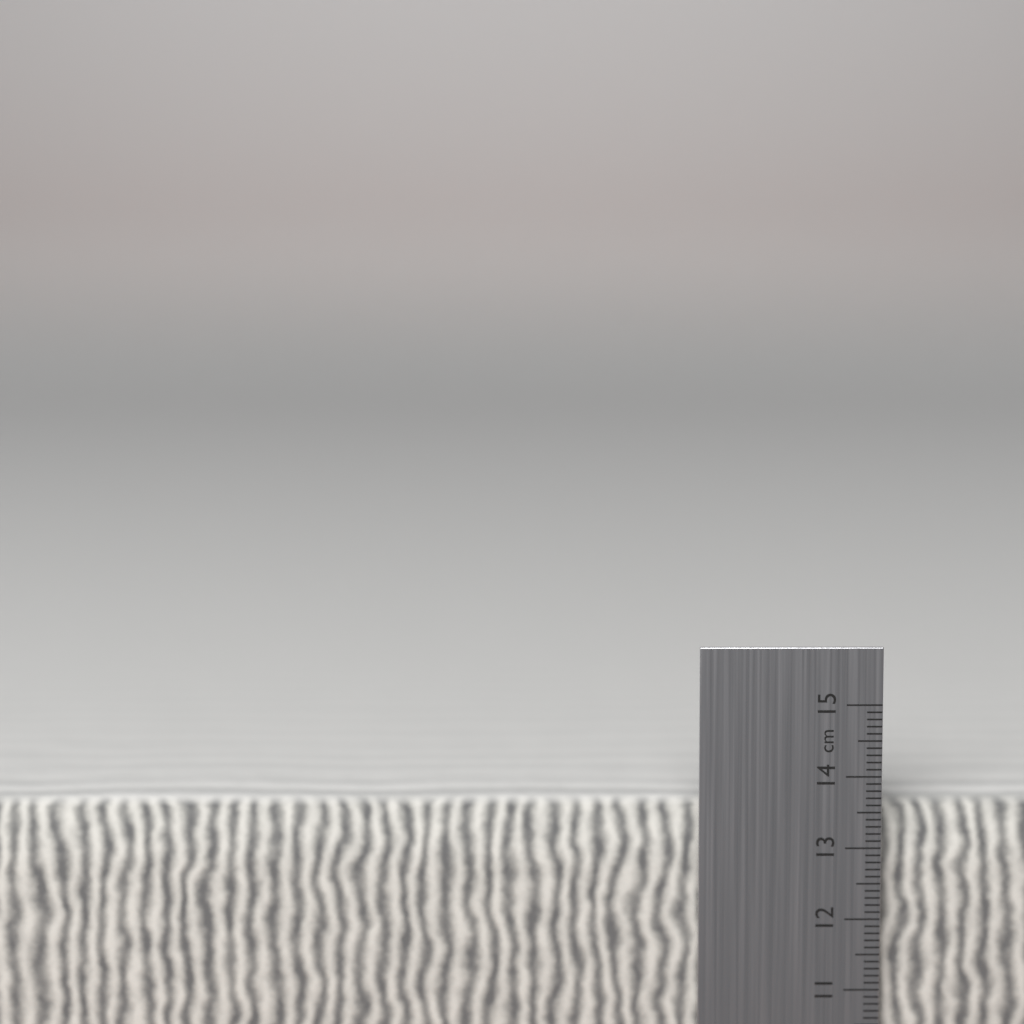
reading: 13.6 cm
